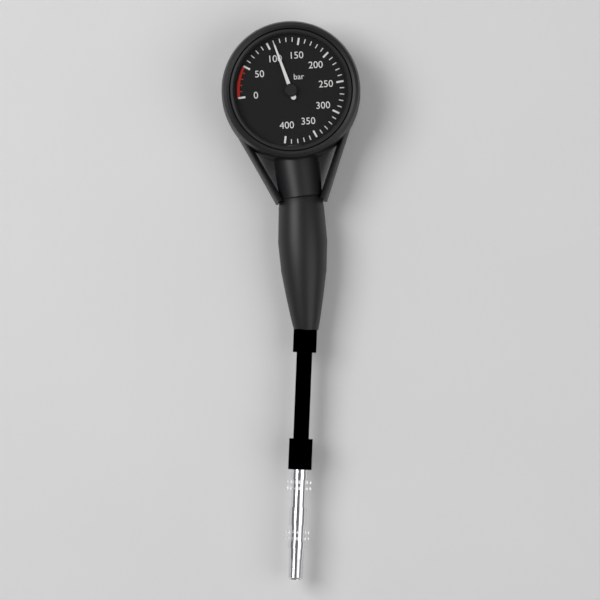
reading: 110 bar
